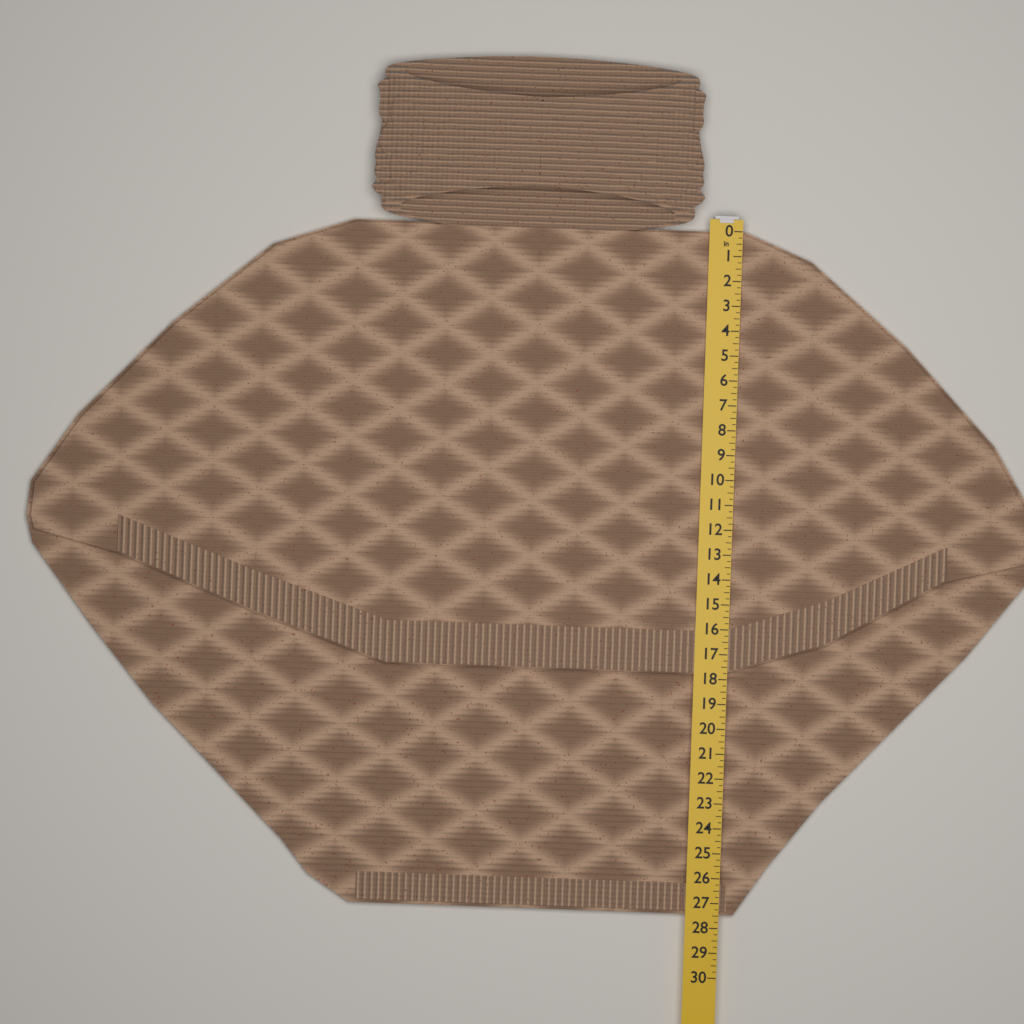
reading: 27.50 in
